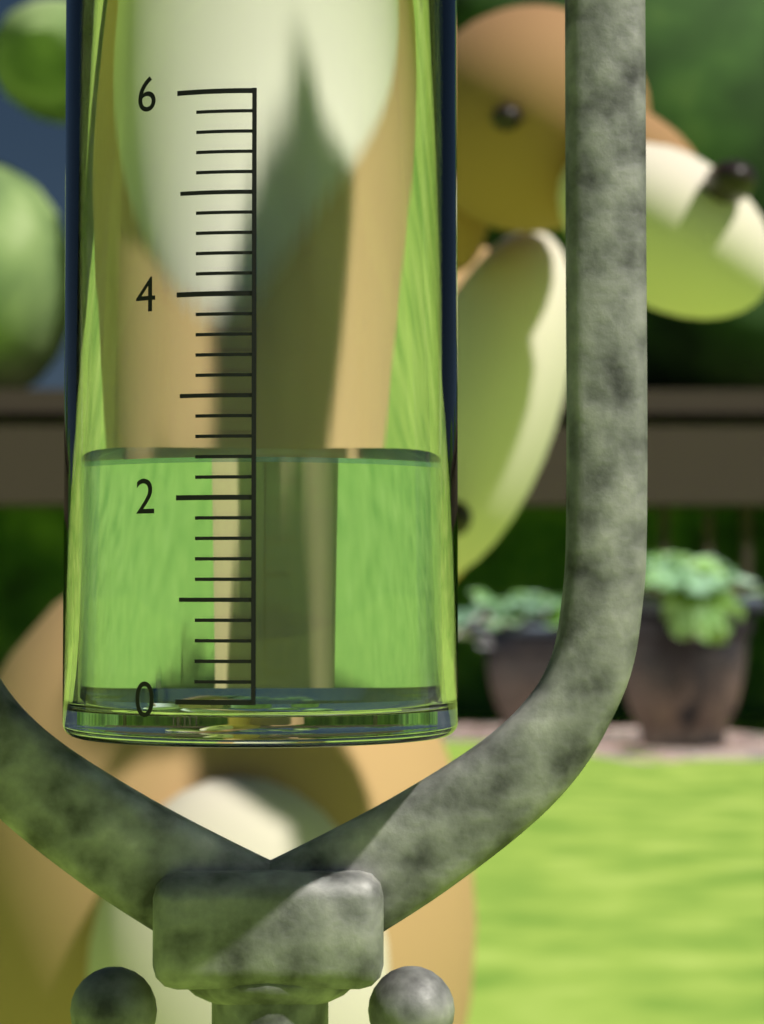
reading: 2.4 (no unit)
